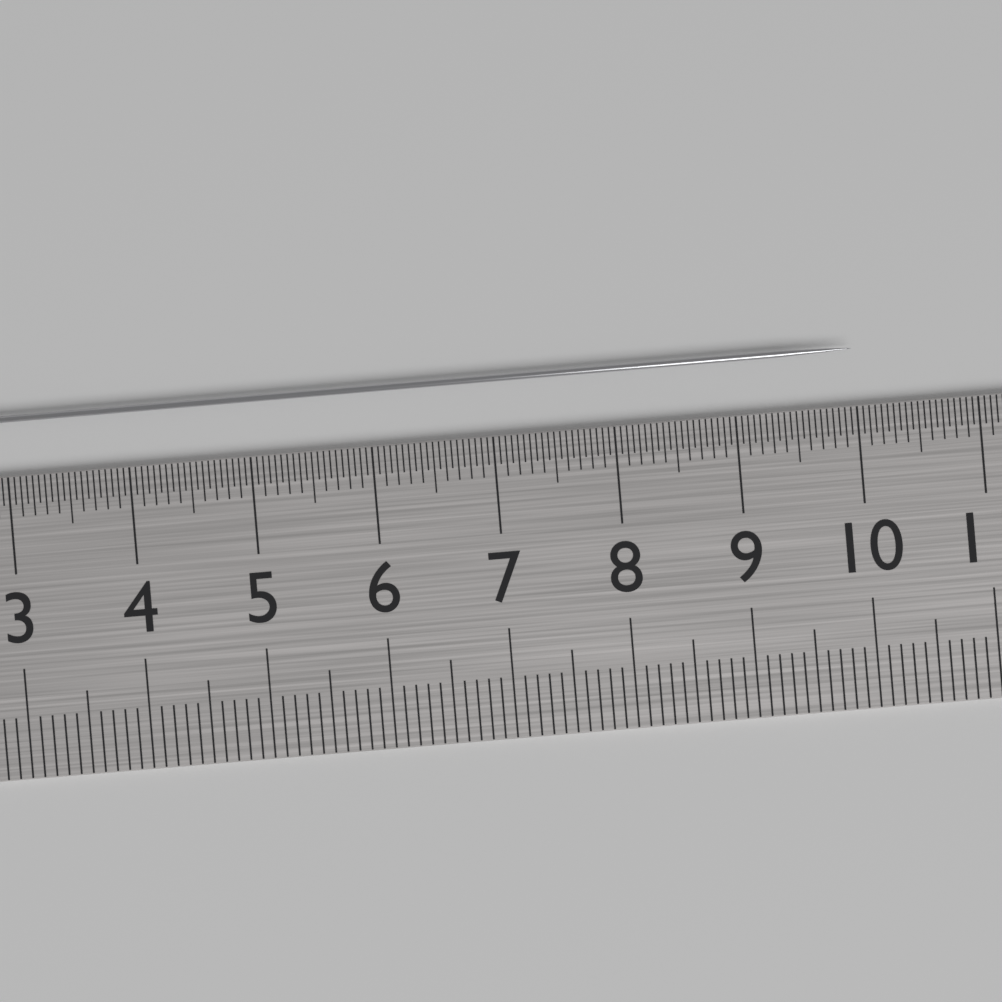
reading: 10.00 cm
